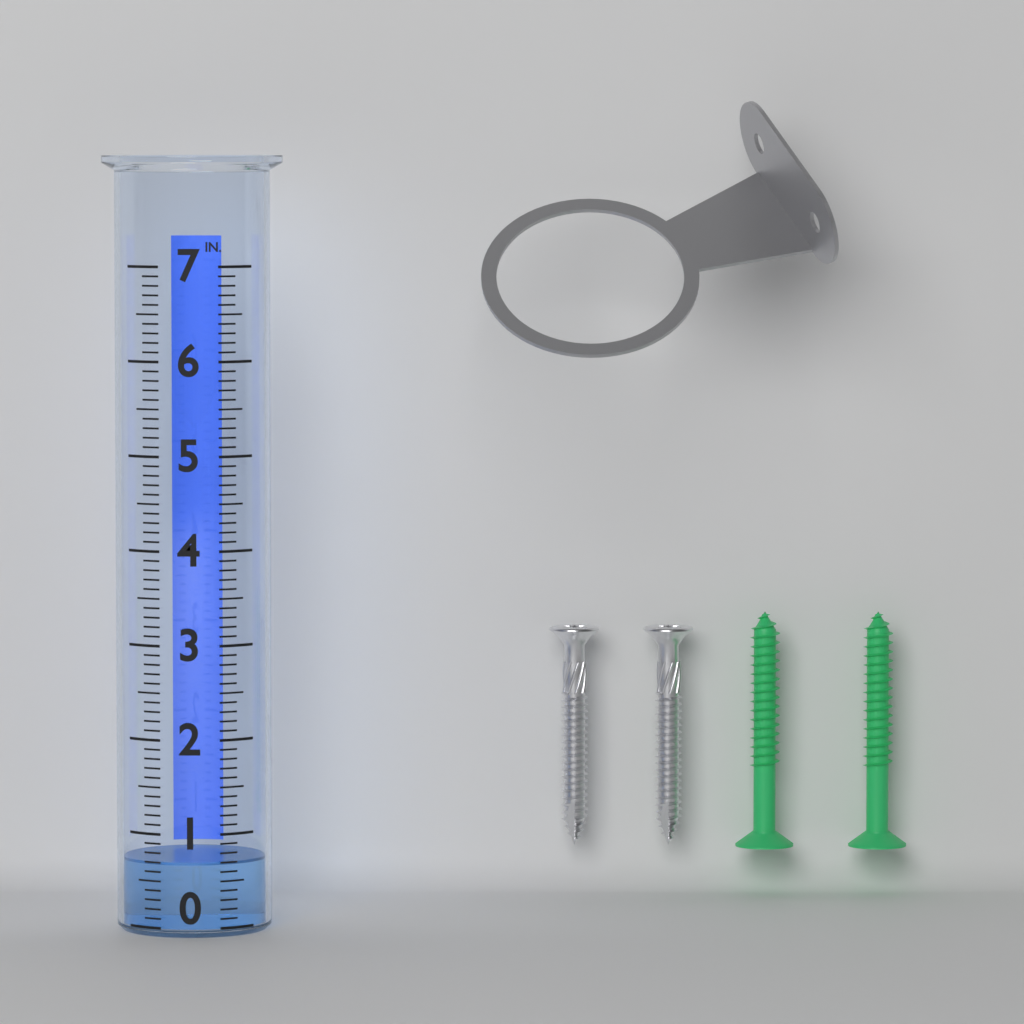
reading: 0.7 in
